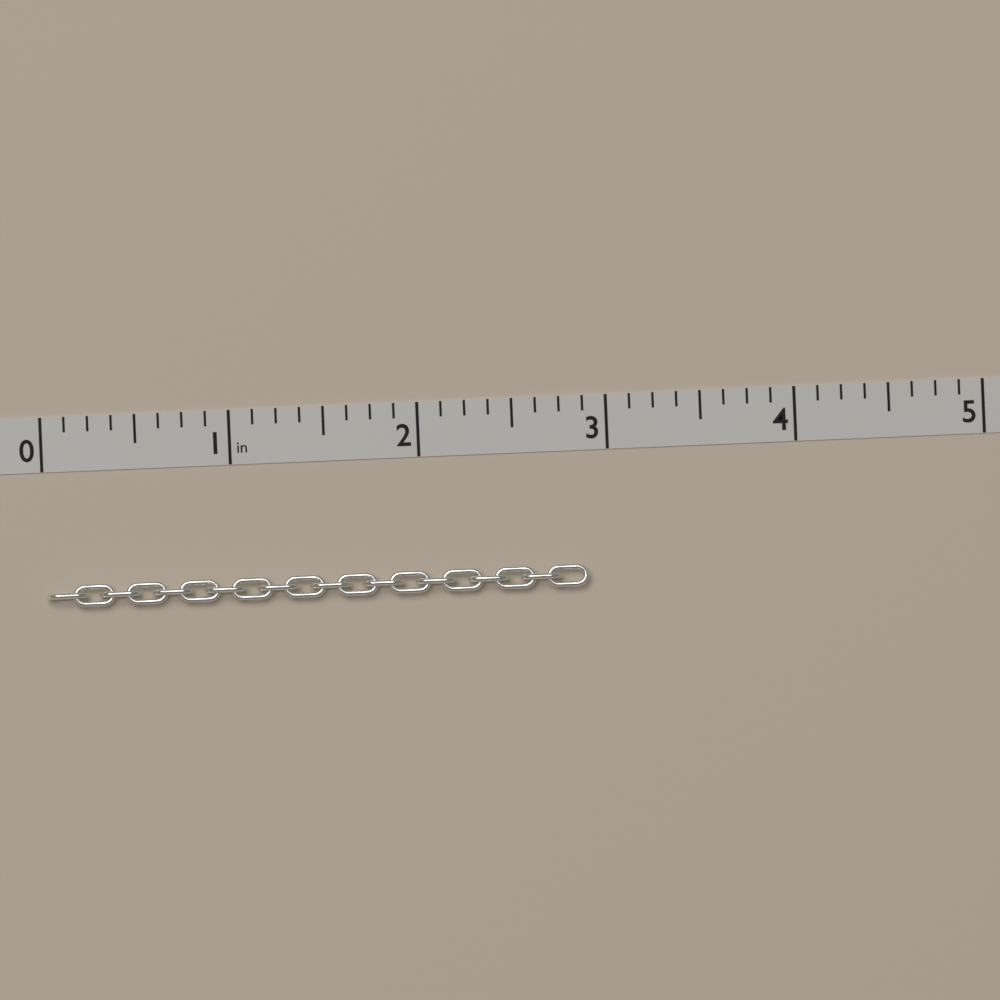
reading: 2.875 in
